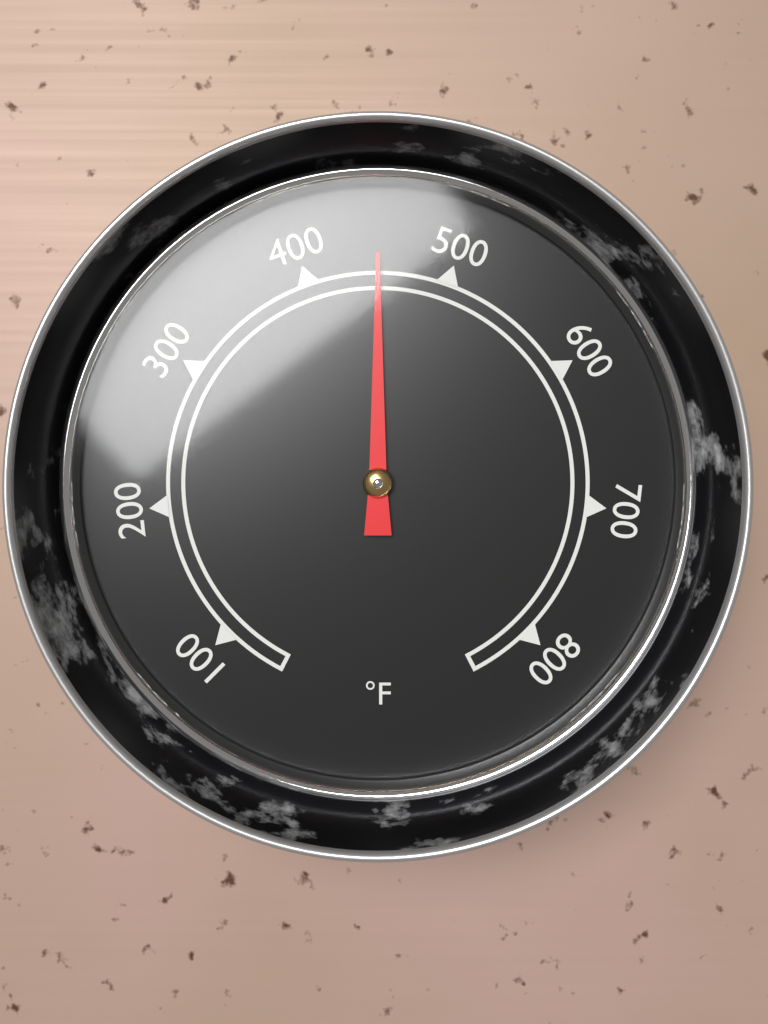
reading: 450 °F
